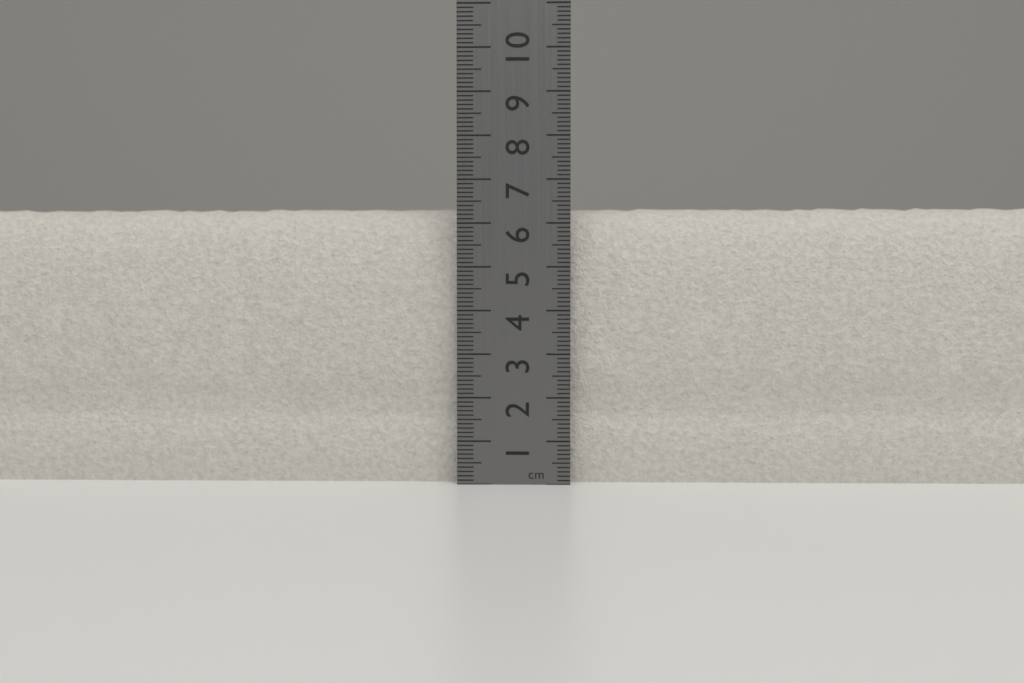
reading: 6.4 cm
